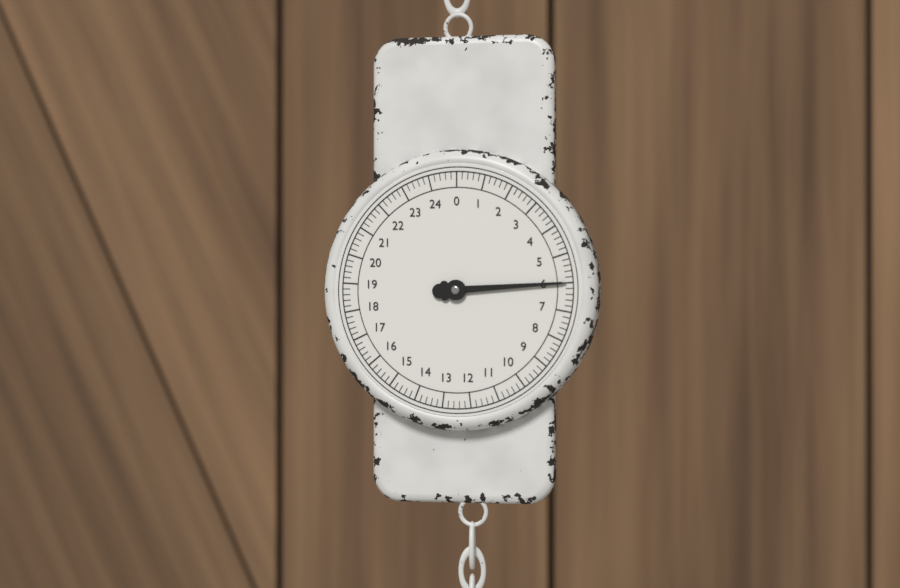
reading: 6.0 (no unit)
